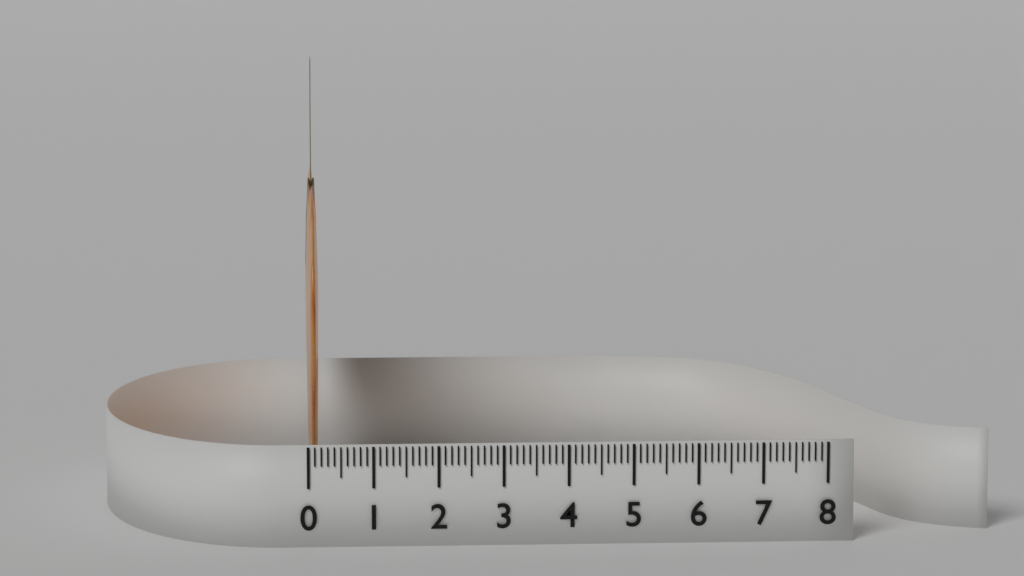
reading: 0.2 (no unit)
